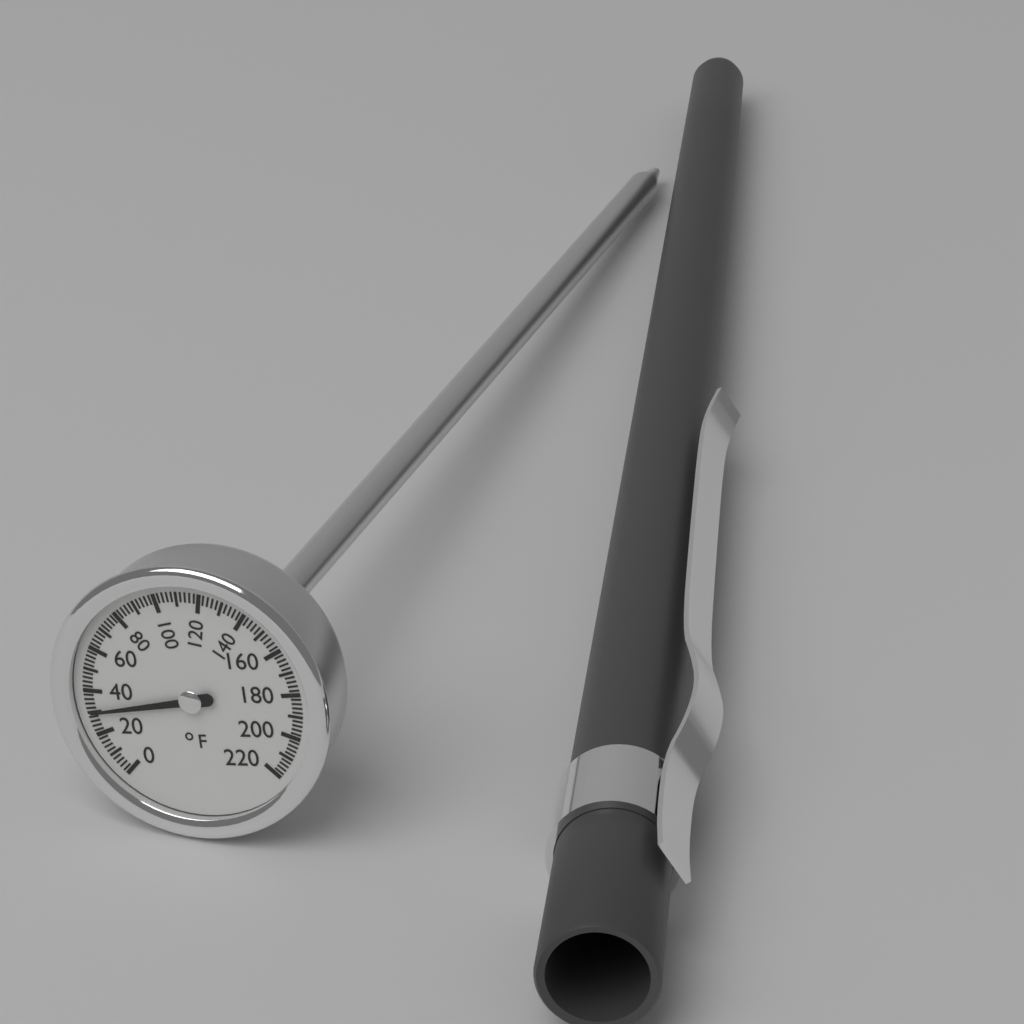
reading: 30 °F
